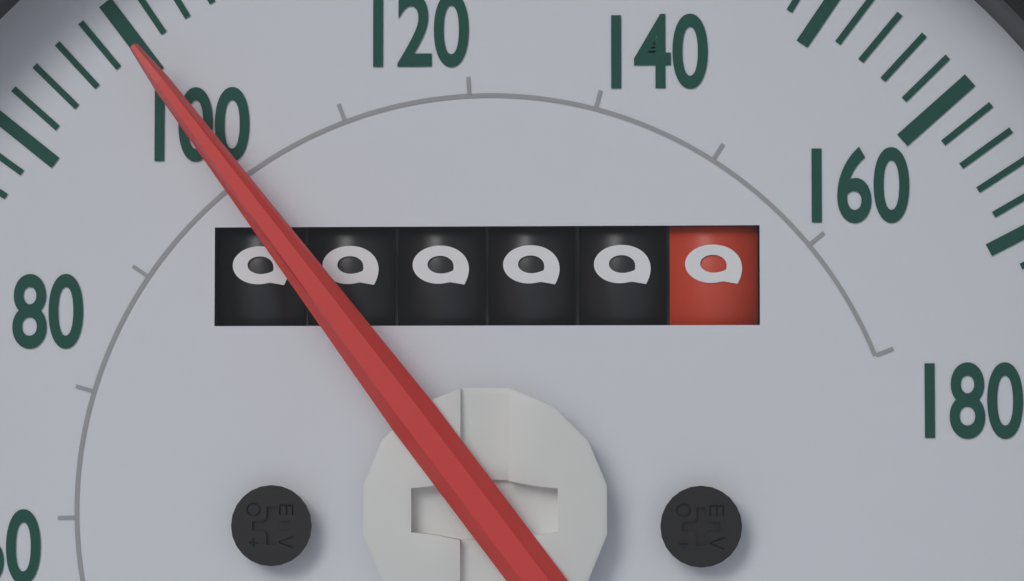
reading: 100 mph
